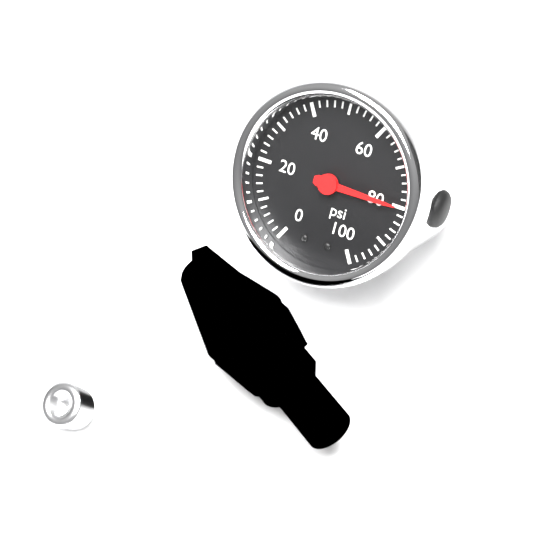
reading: 80 psi
